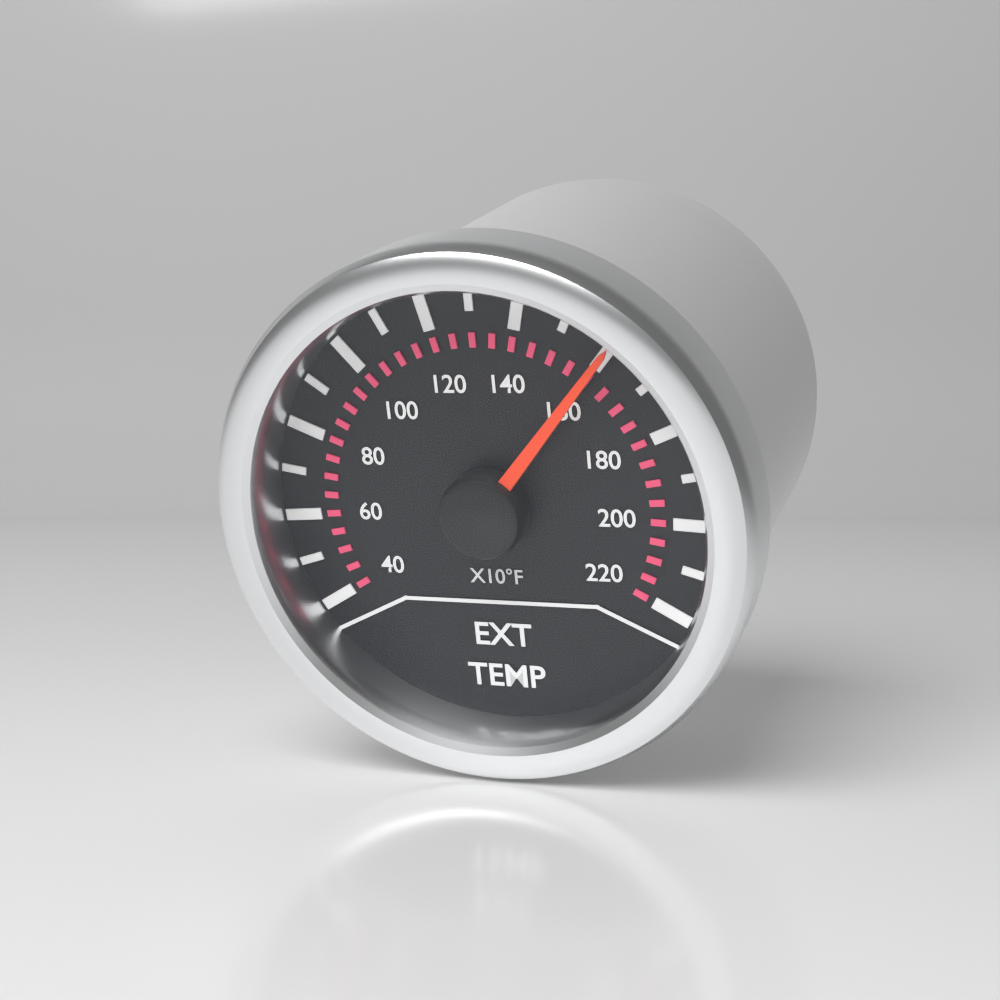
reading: 1600 °F
